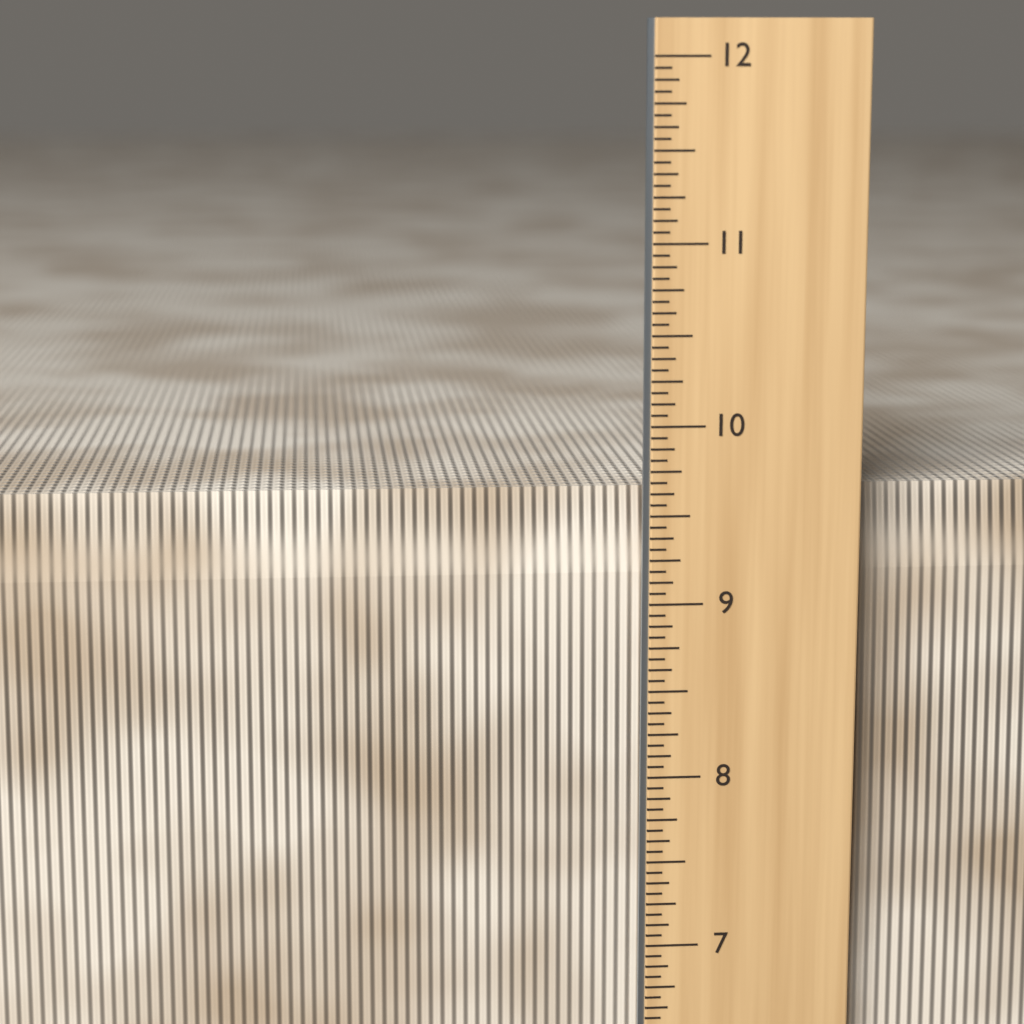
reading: 9.6250 in
